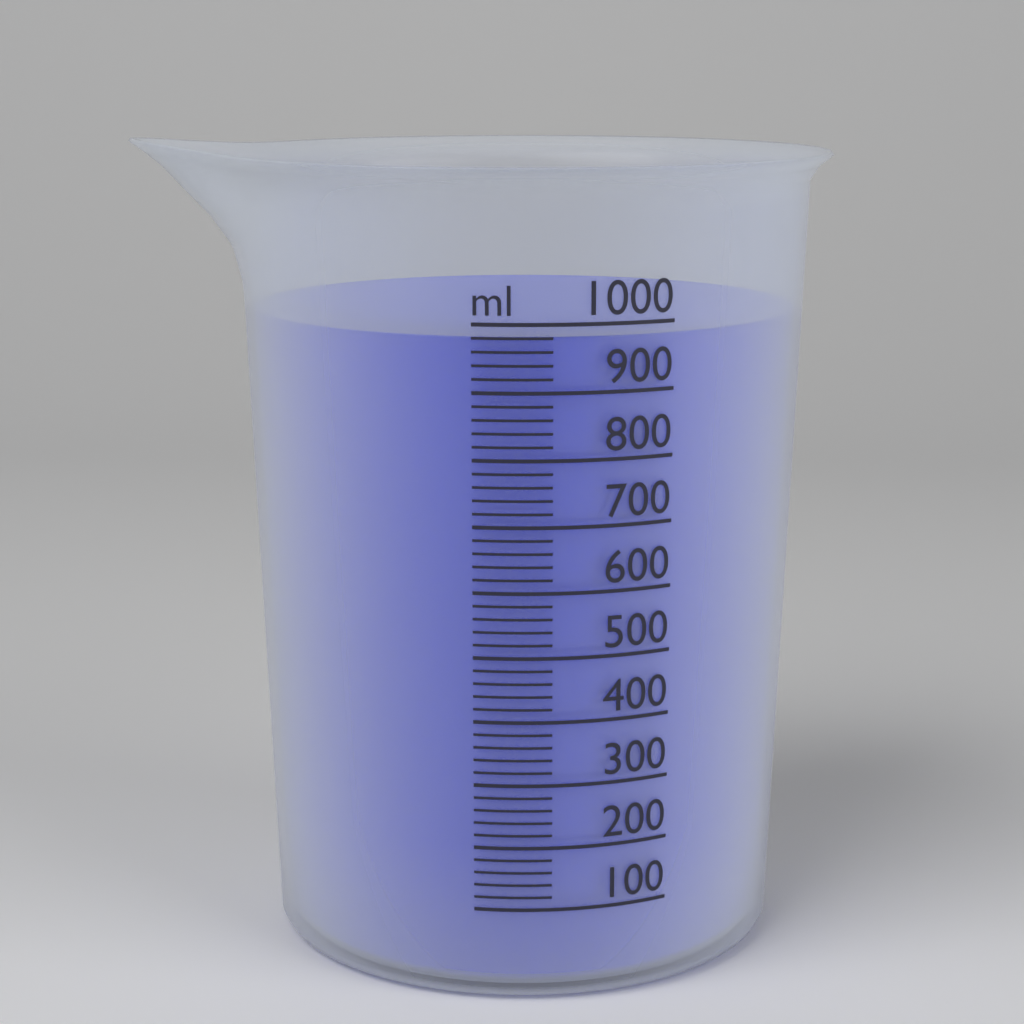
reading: 980 ml
